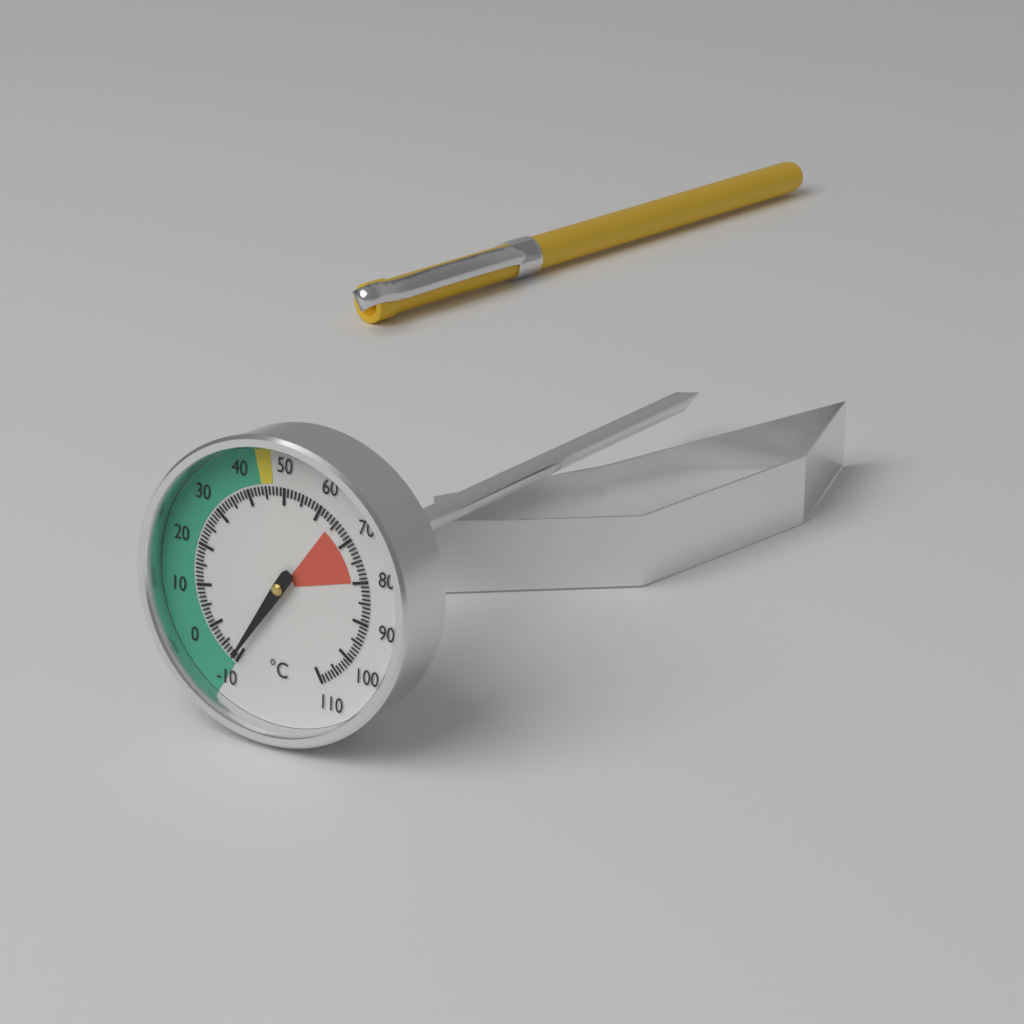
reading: -9 °C
